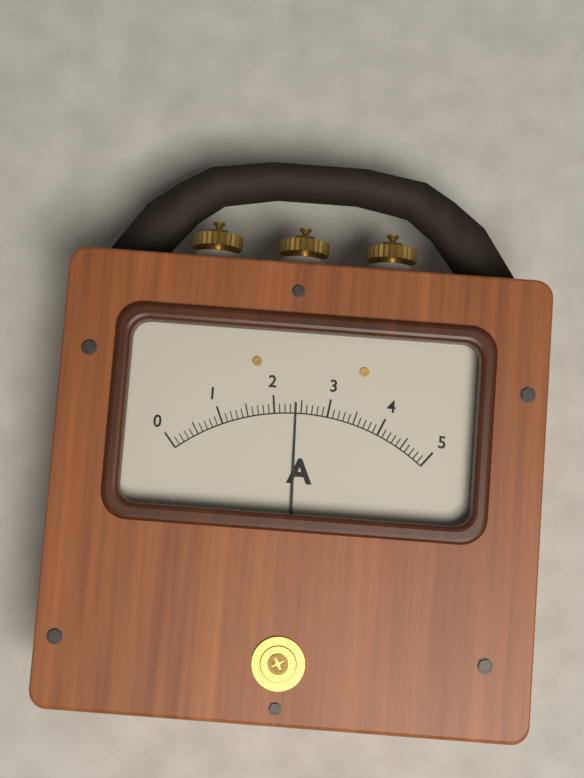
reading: 2.4 A
